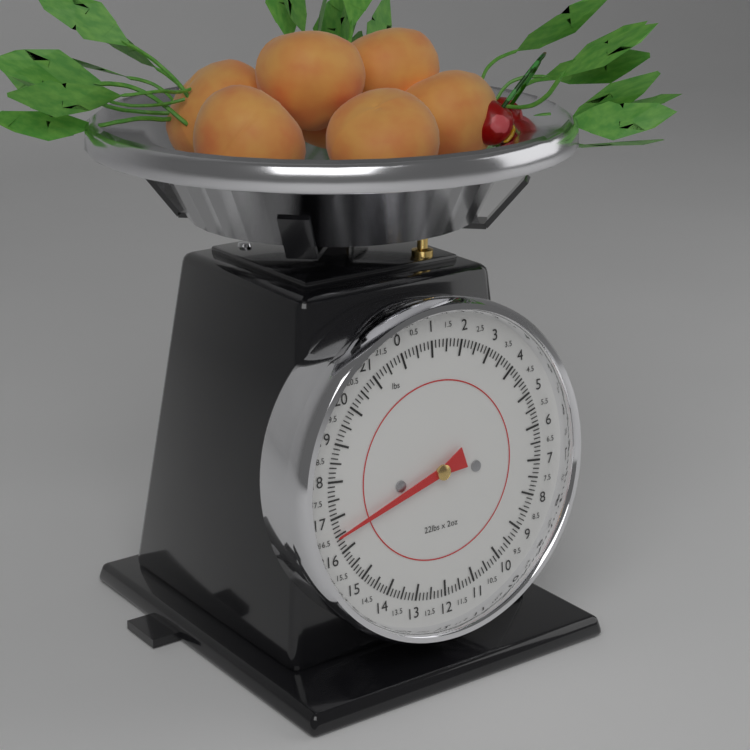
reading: 16.500 lbs
